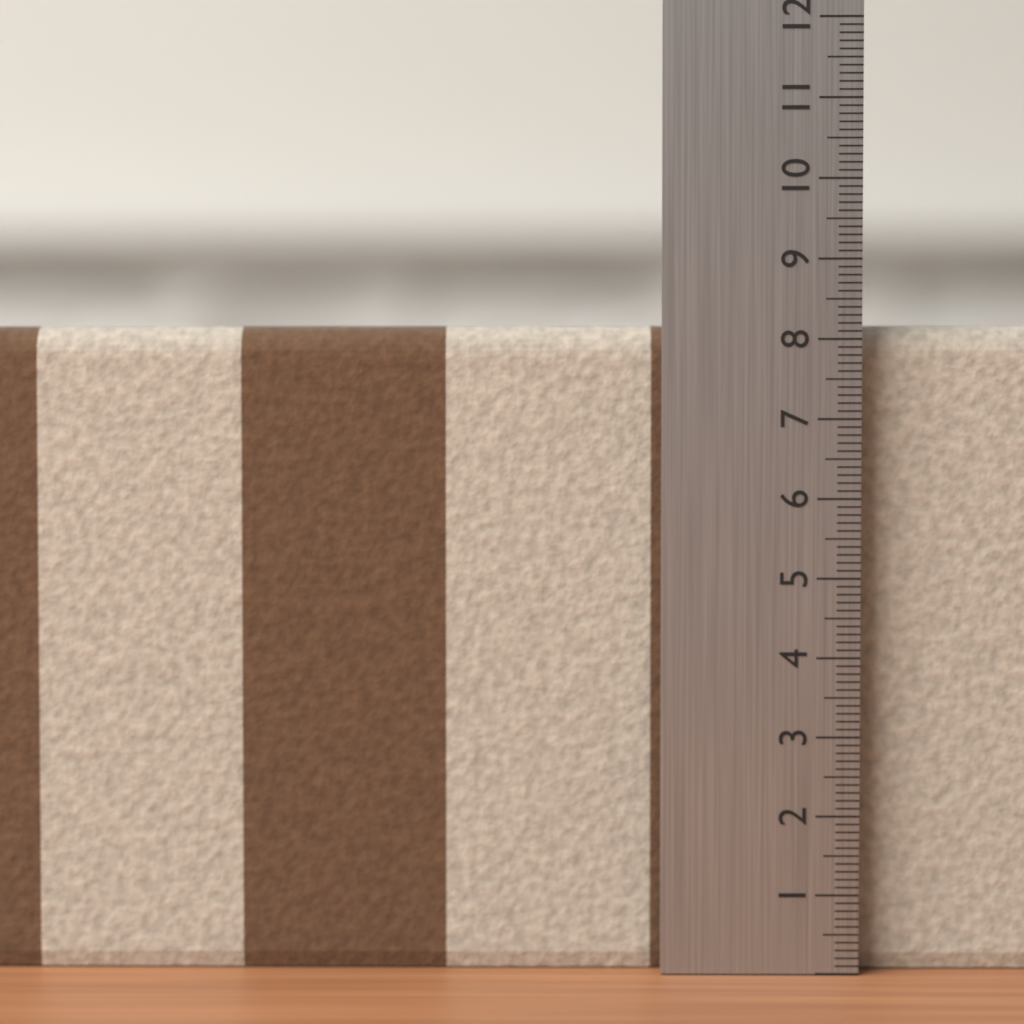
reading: 8.2 (no unit)
